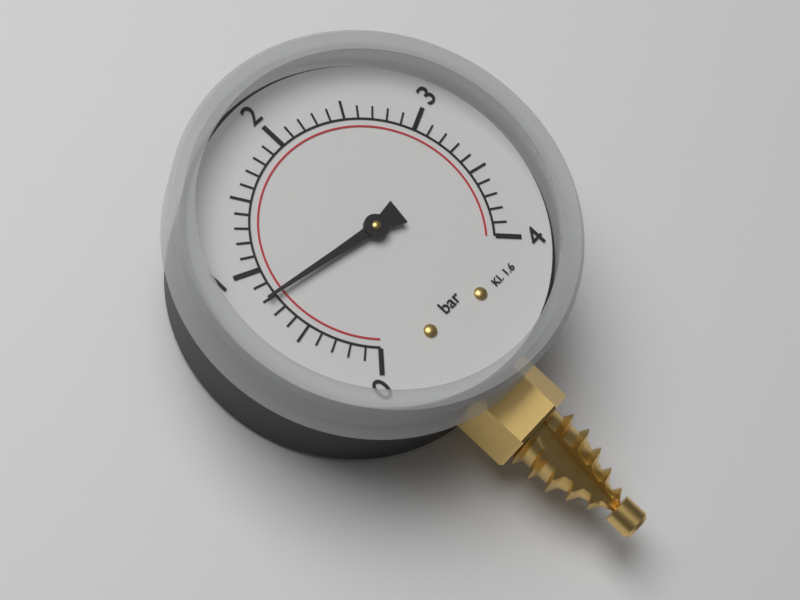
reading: 0.8 bar
